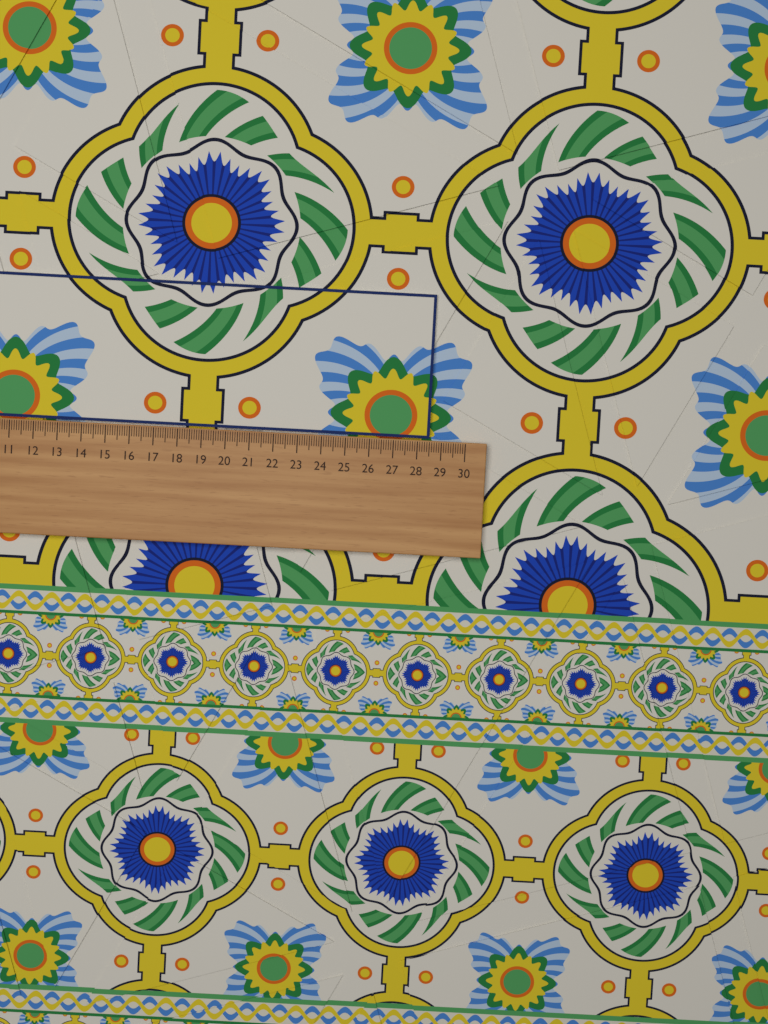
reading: 28.5 (no unit)
